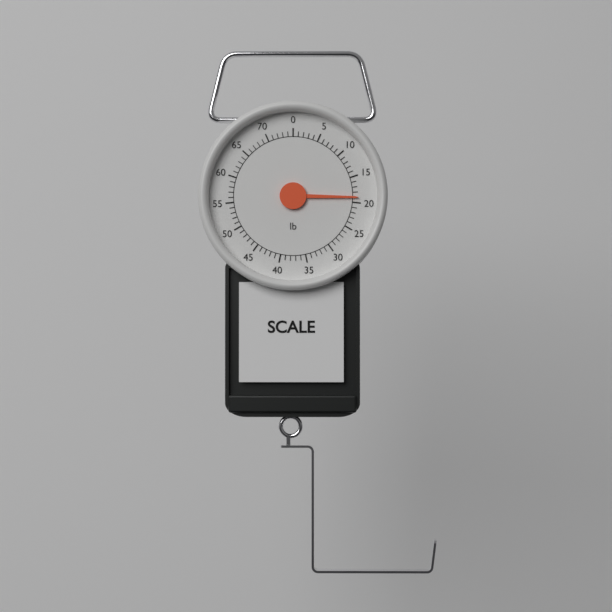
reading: 19 lb
